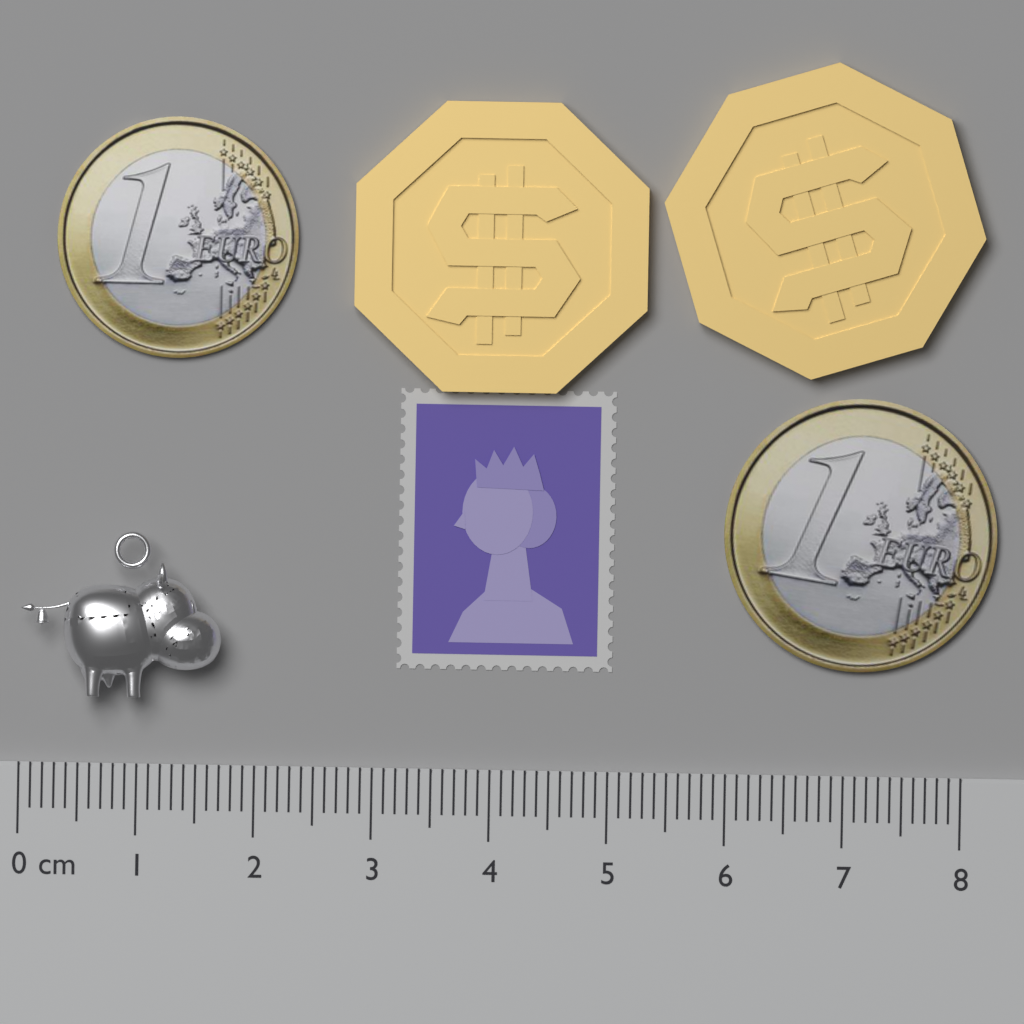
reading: 1.7 cm
